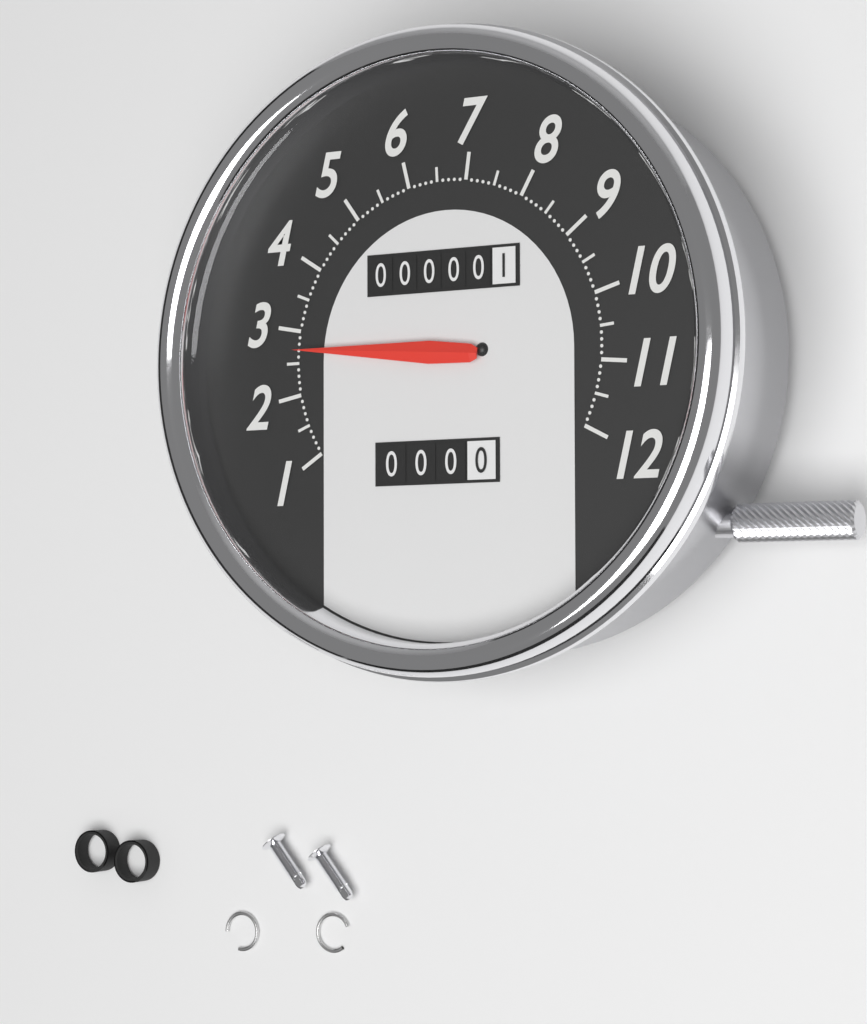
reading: 2.7 (no unit)
